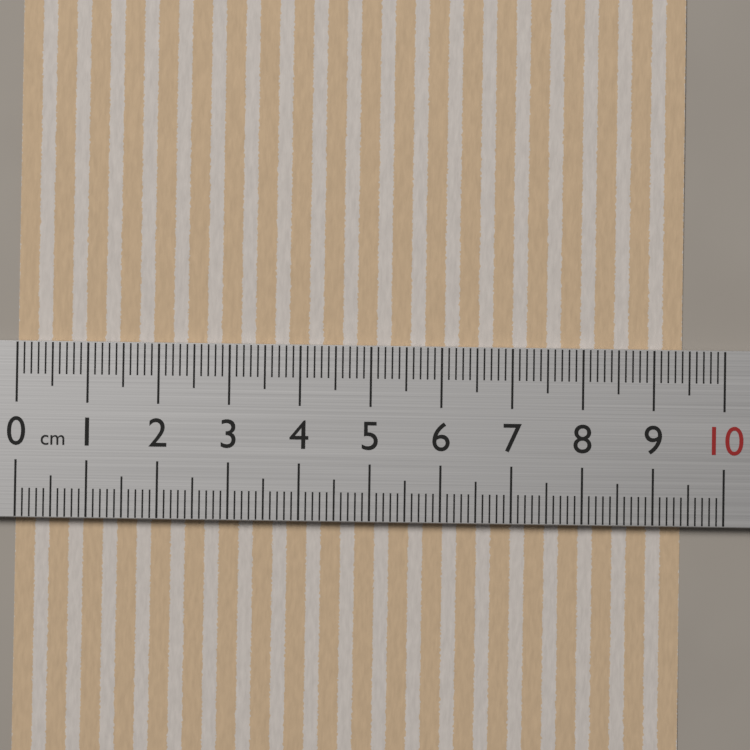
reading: 9.4 cm
